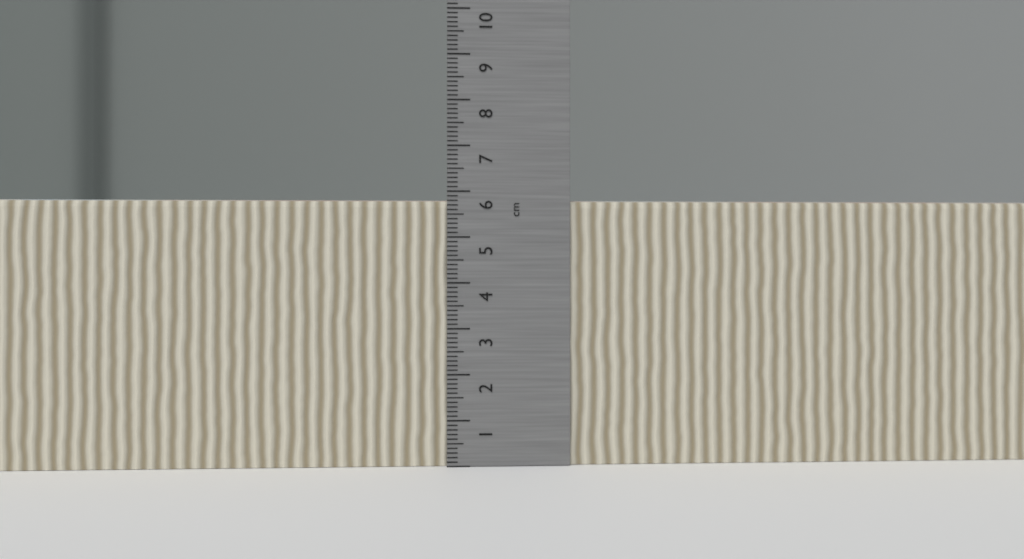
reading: 5.8 cm
